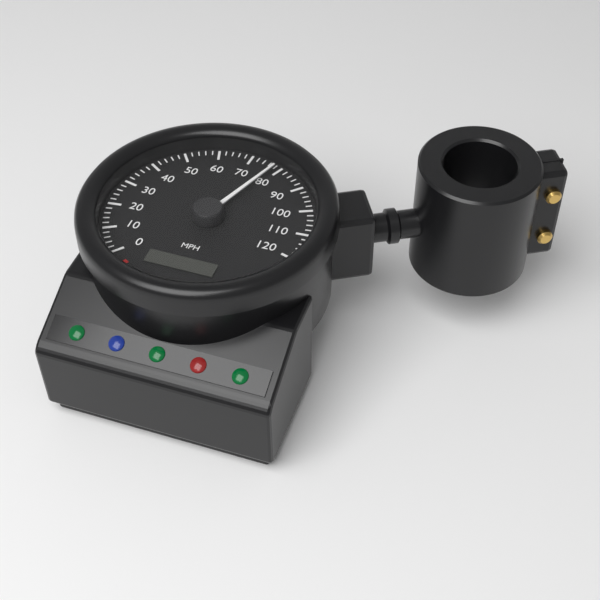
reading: 78 mph
